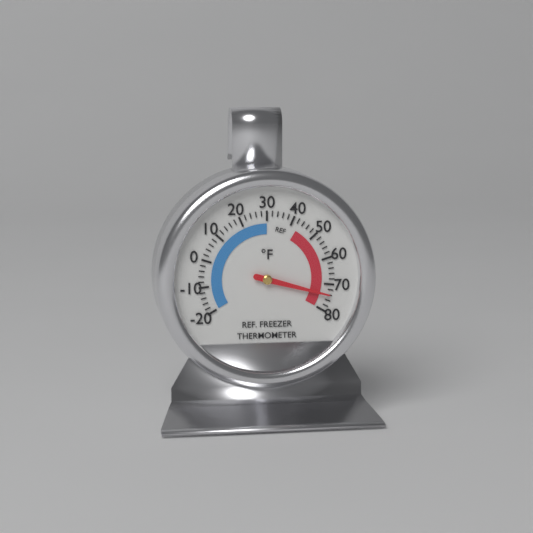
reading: 74 °F
